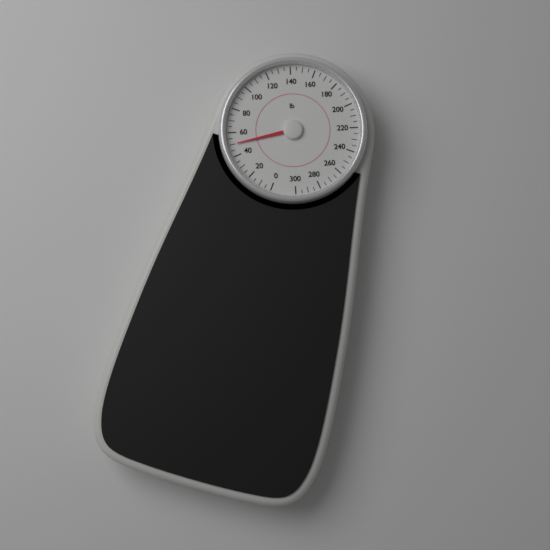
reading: 50 lb
